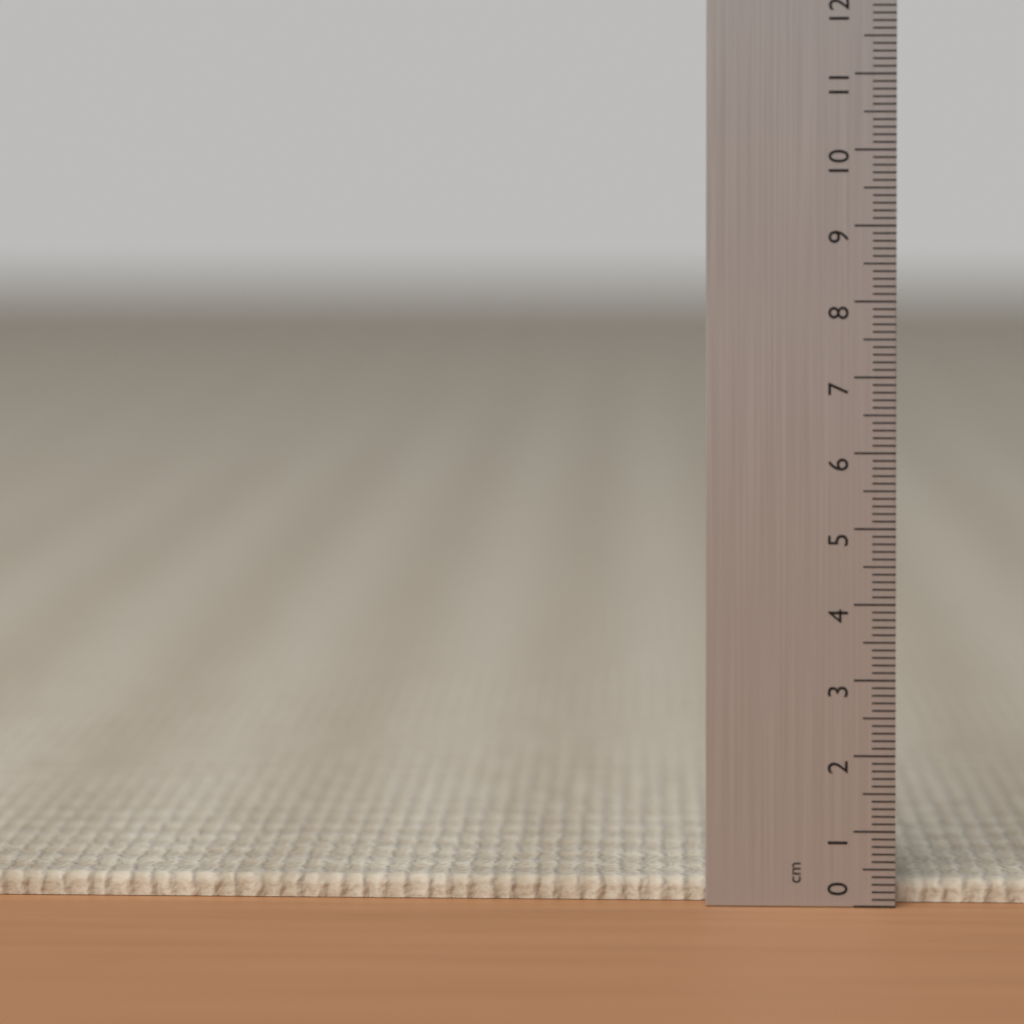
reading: 0.3 cm
